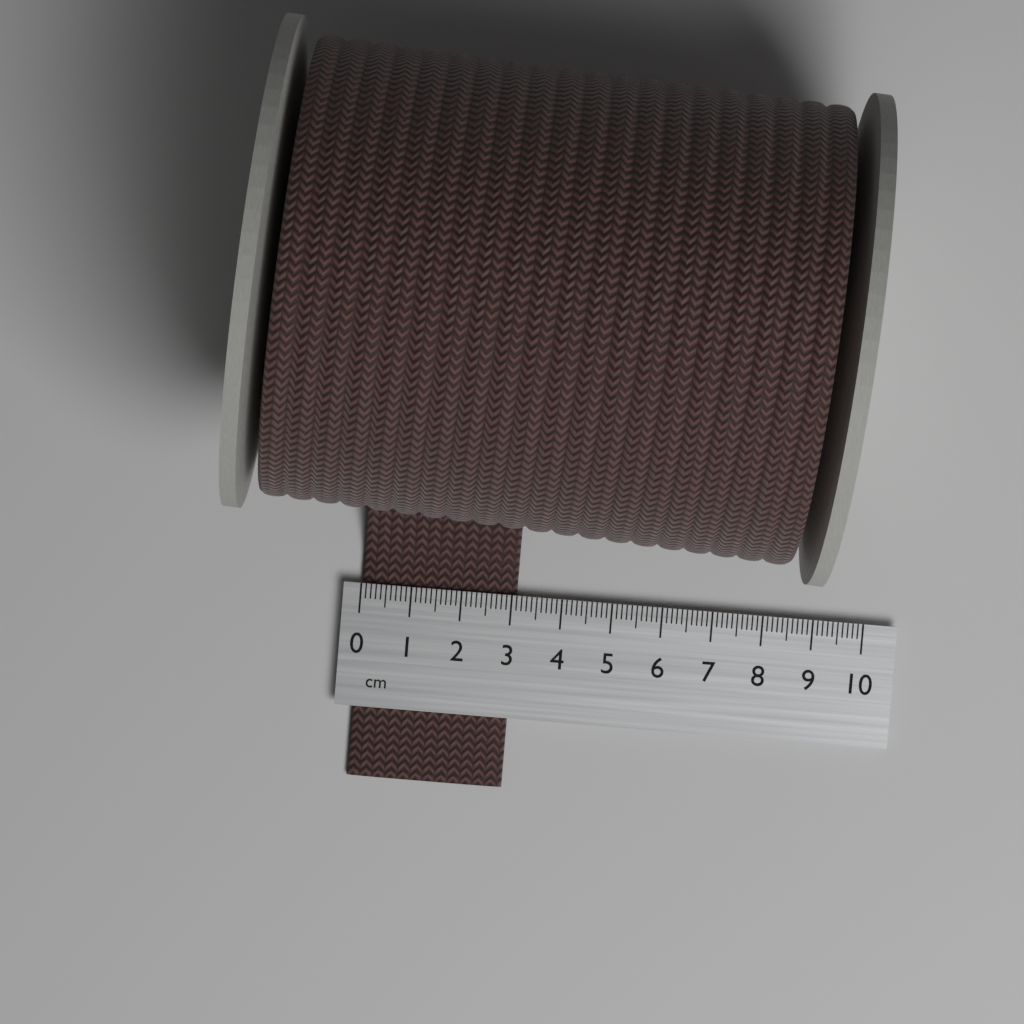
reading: 3.1 cm
